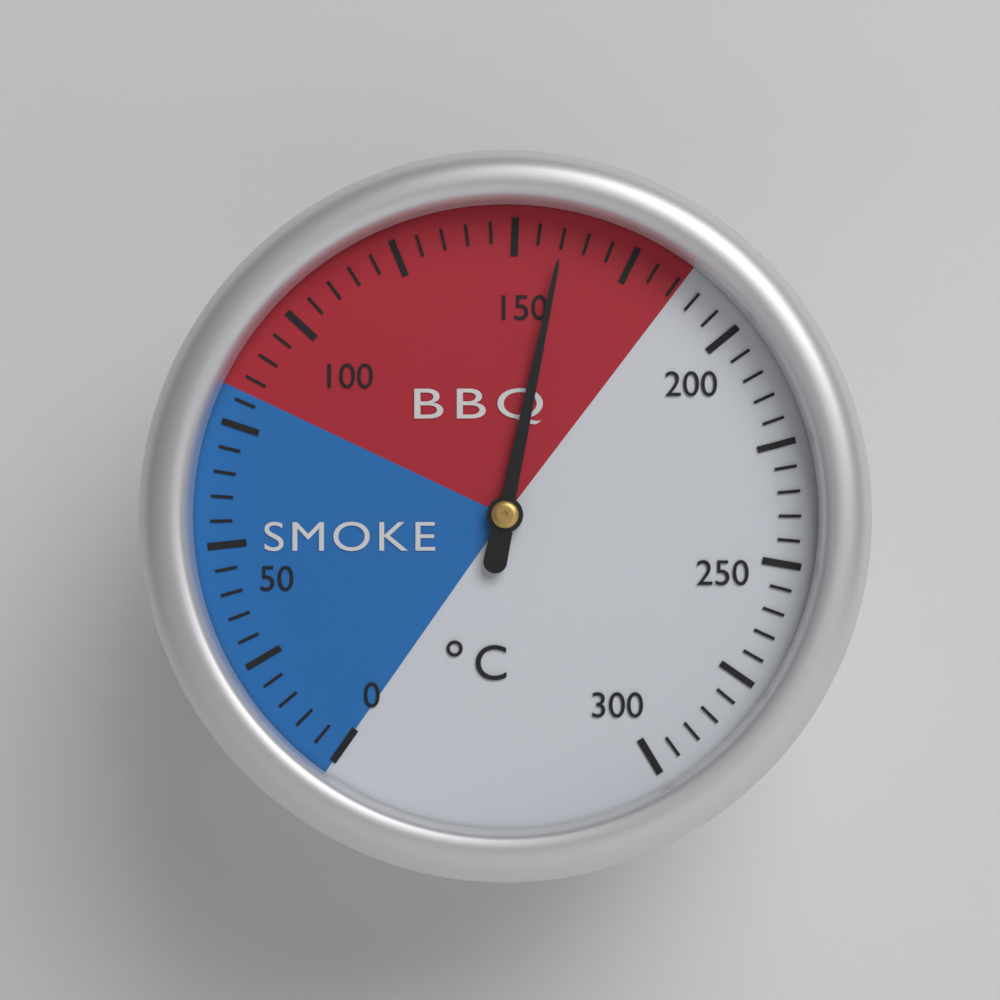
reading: 160 °C
